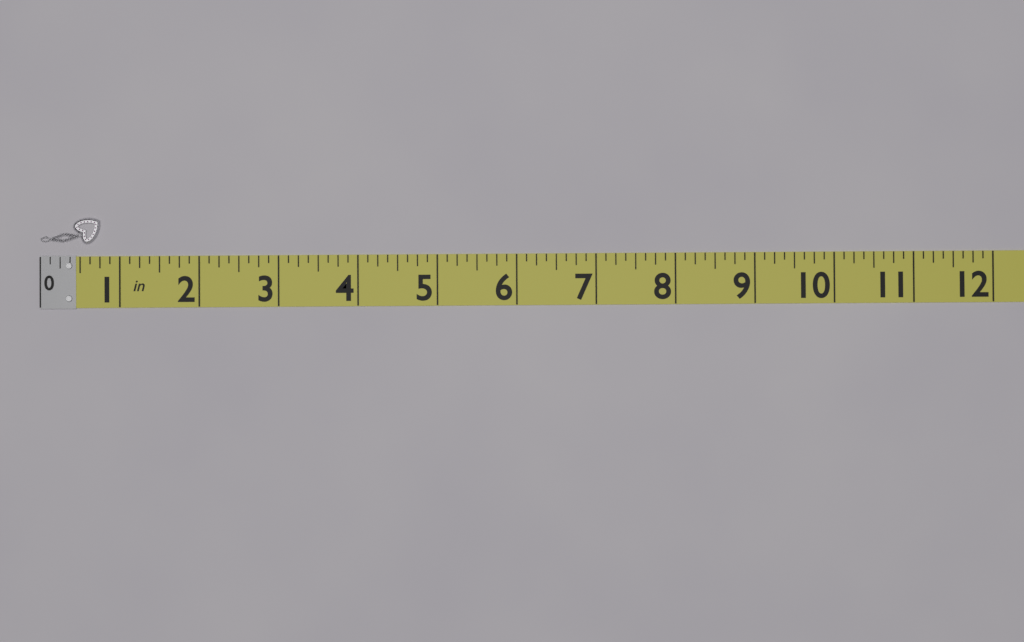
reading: 0.750 in
